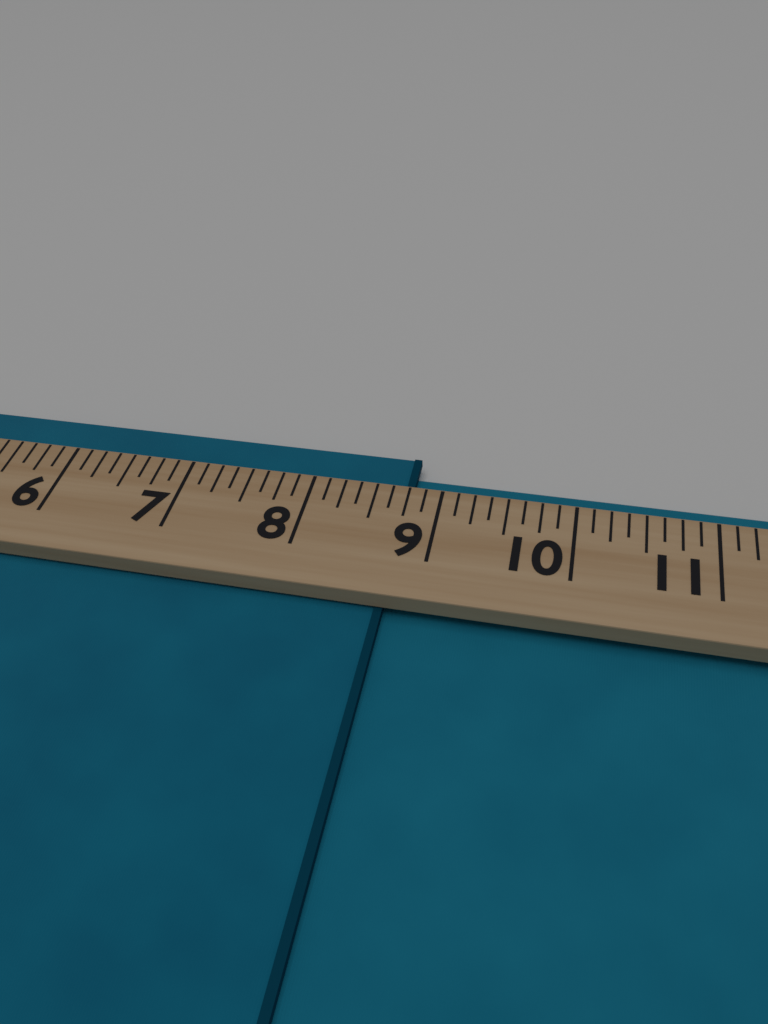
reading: 8.750 (no unit)
